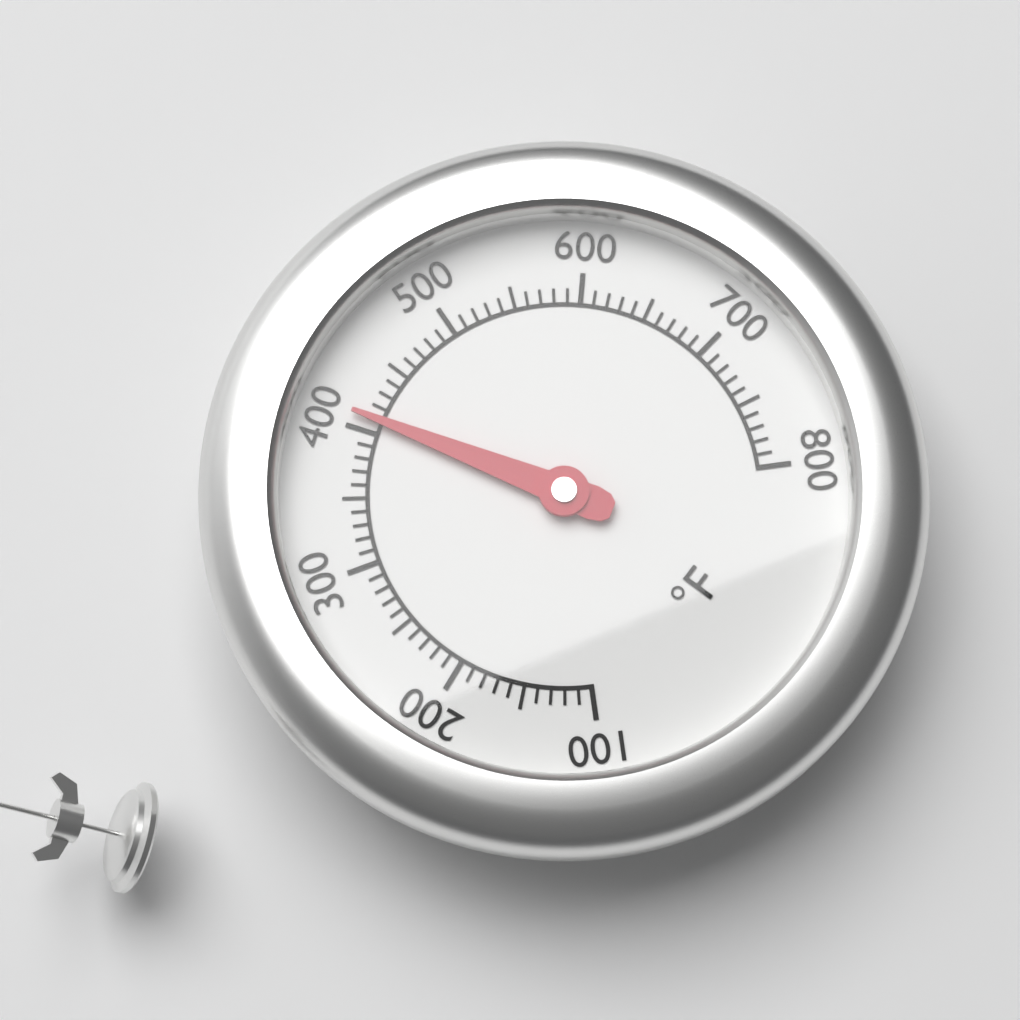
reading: 410 °F
